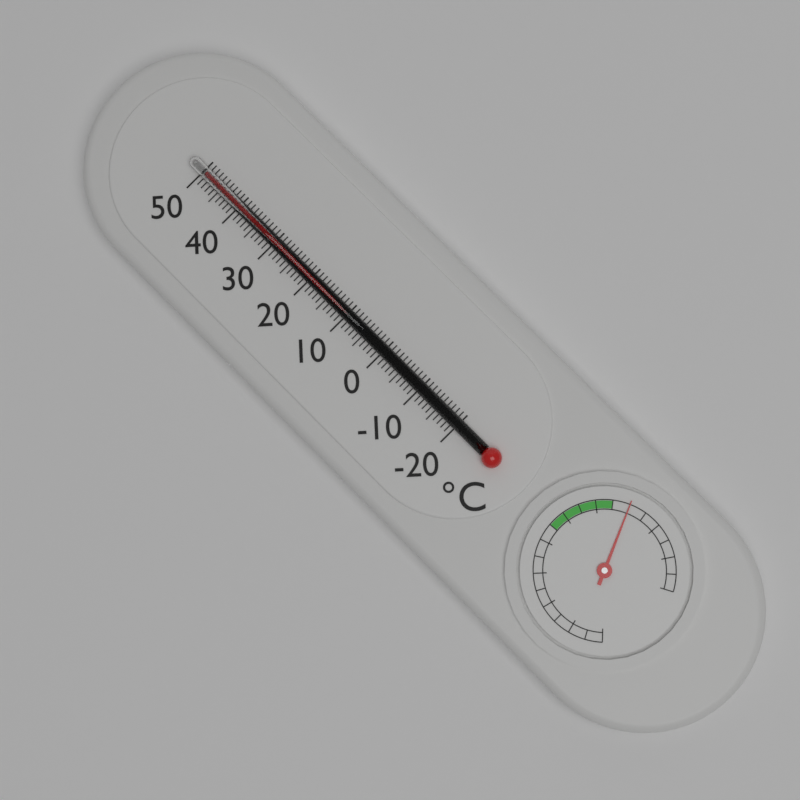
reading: 49 °C
